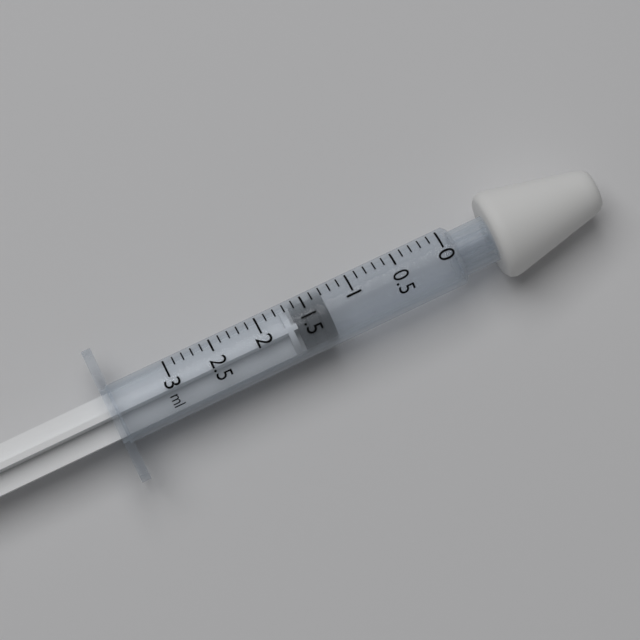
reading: 1.3 ml
